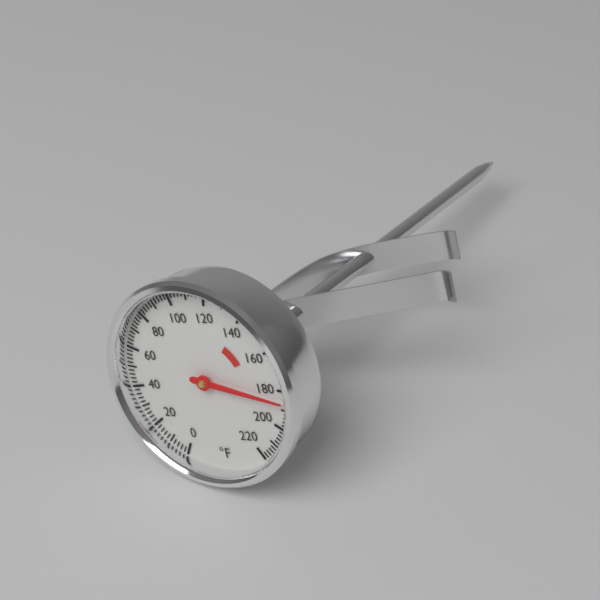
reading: 186 °F
